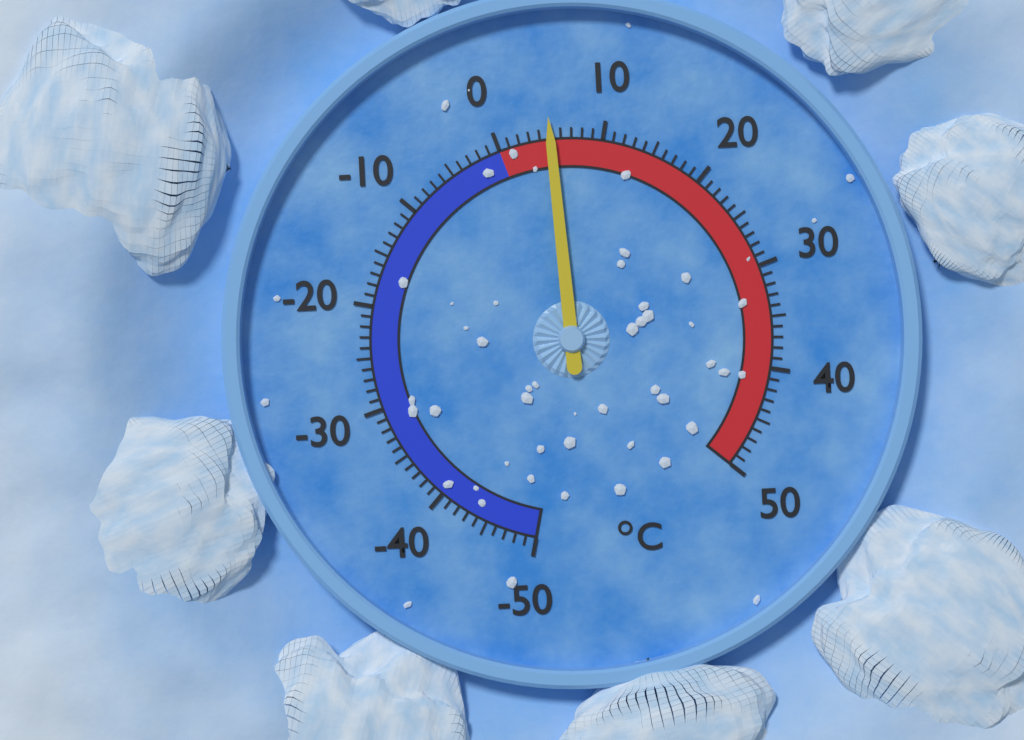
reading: 5 °C
